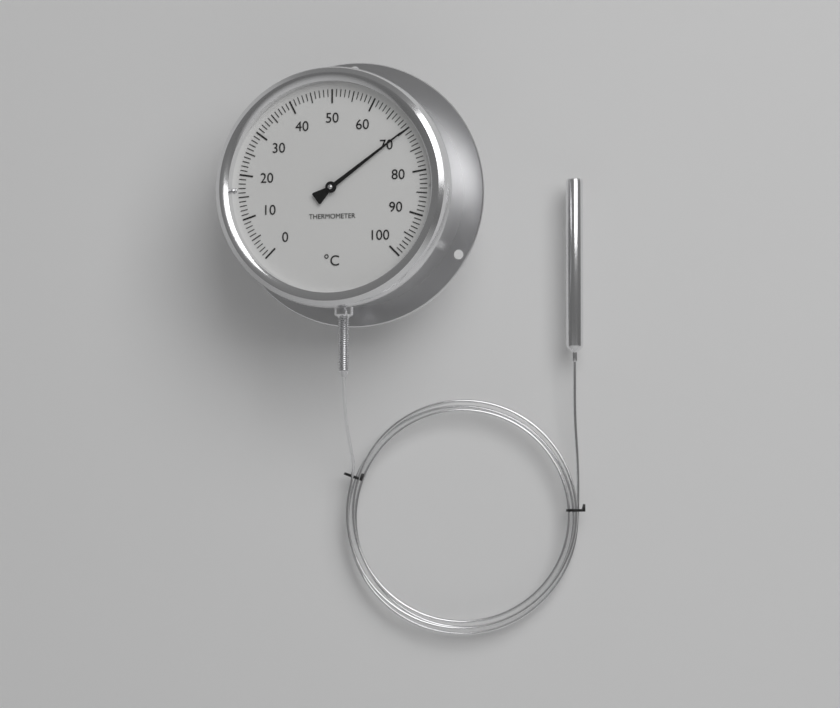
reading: 70 °C
